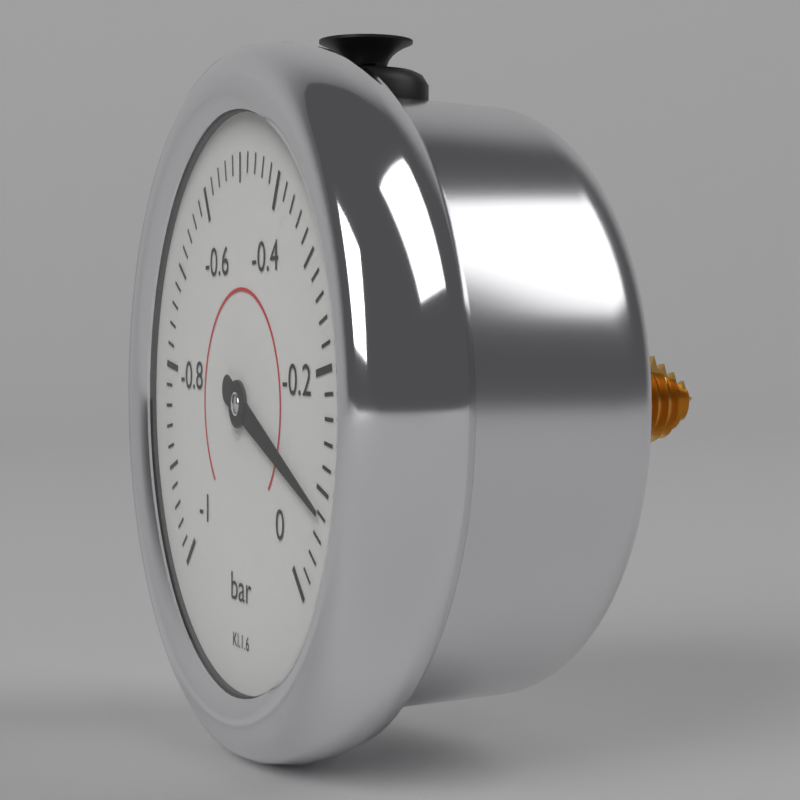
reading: -0.08 bar
